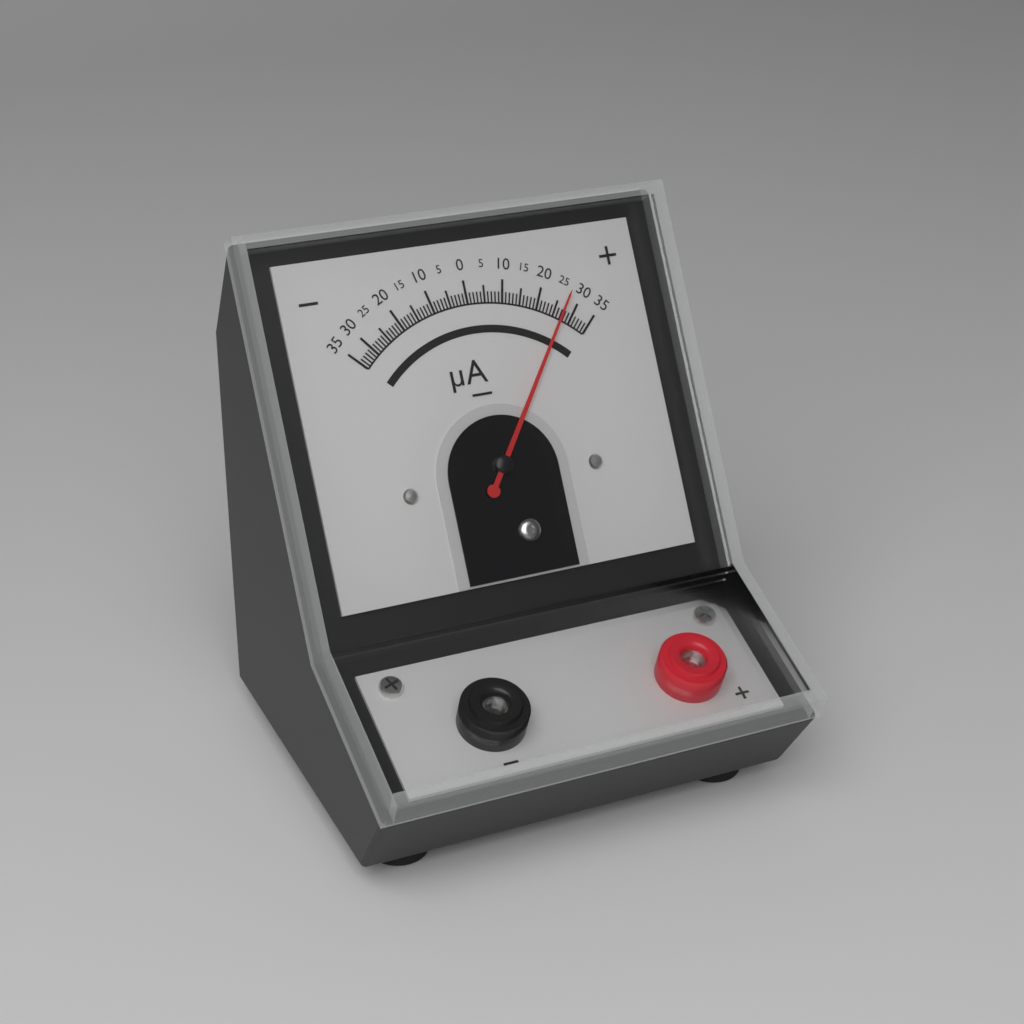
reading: 27 µA
